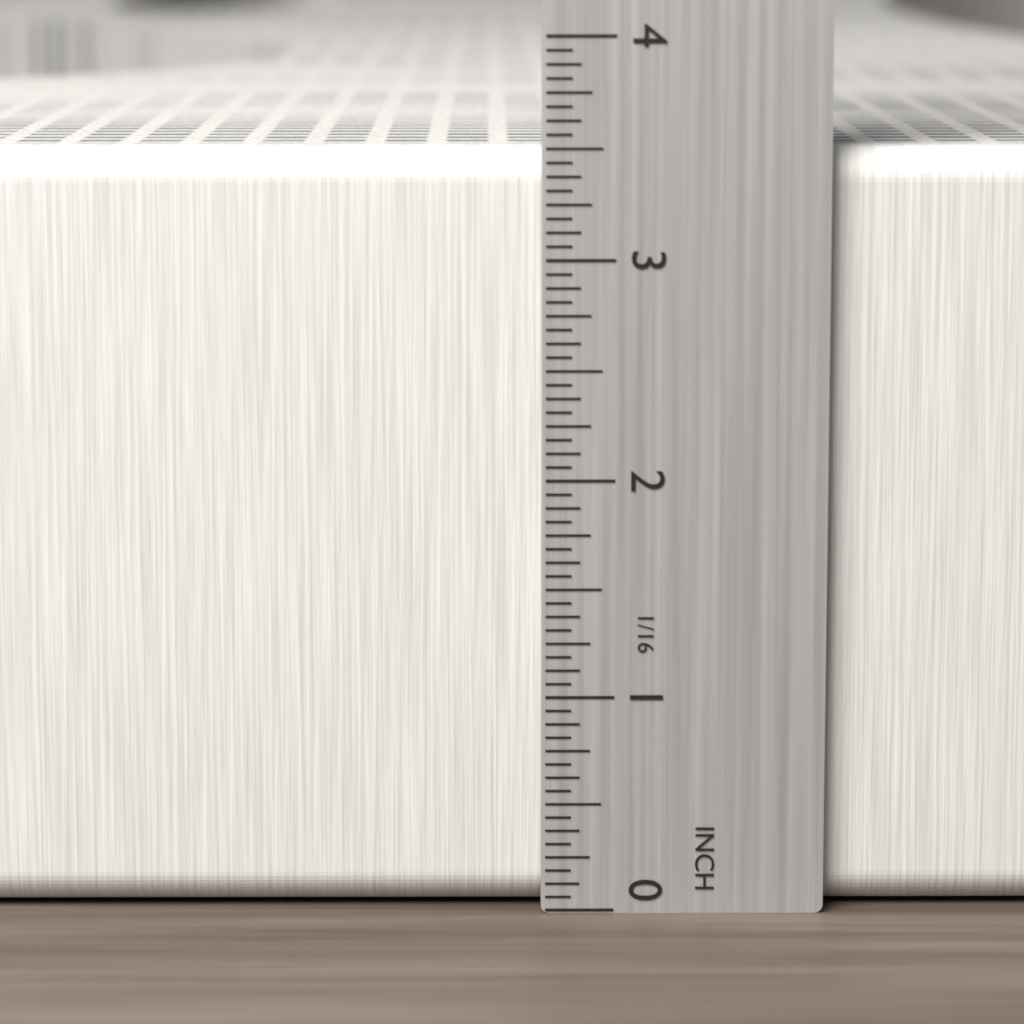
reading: 3.5000 in
